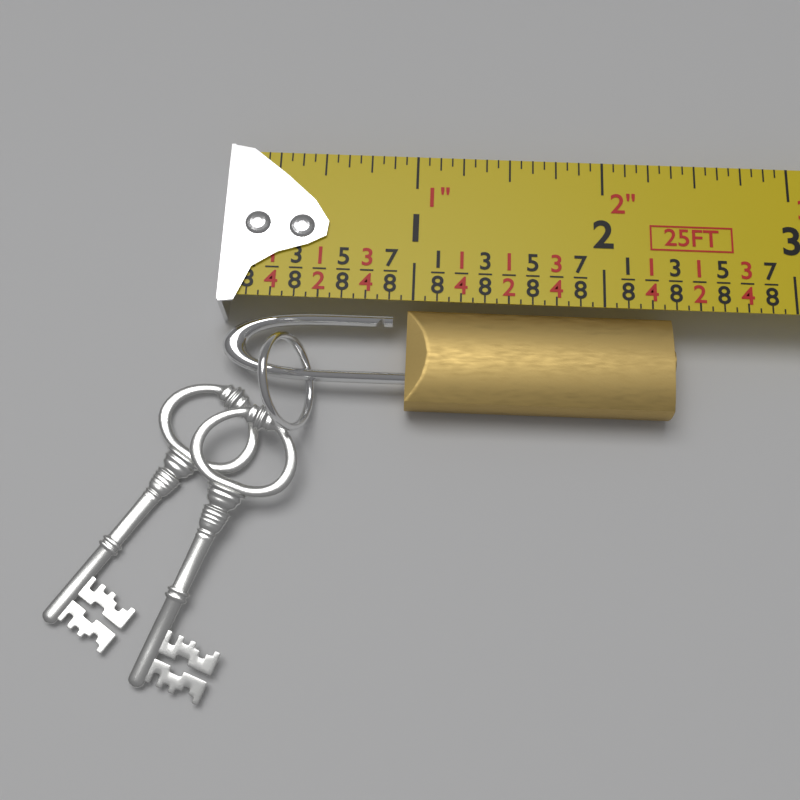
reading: 2.3750 in
